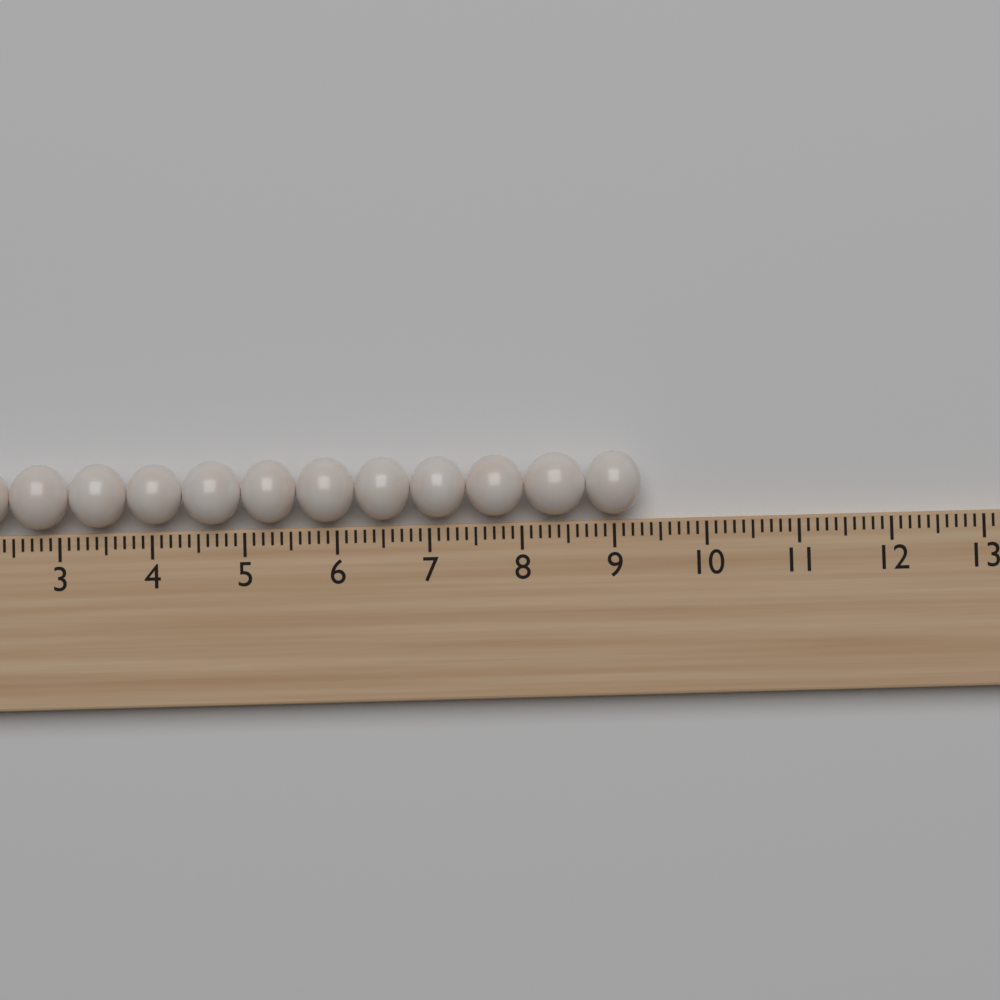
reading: 9.3 (no unit)
